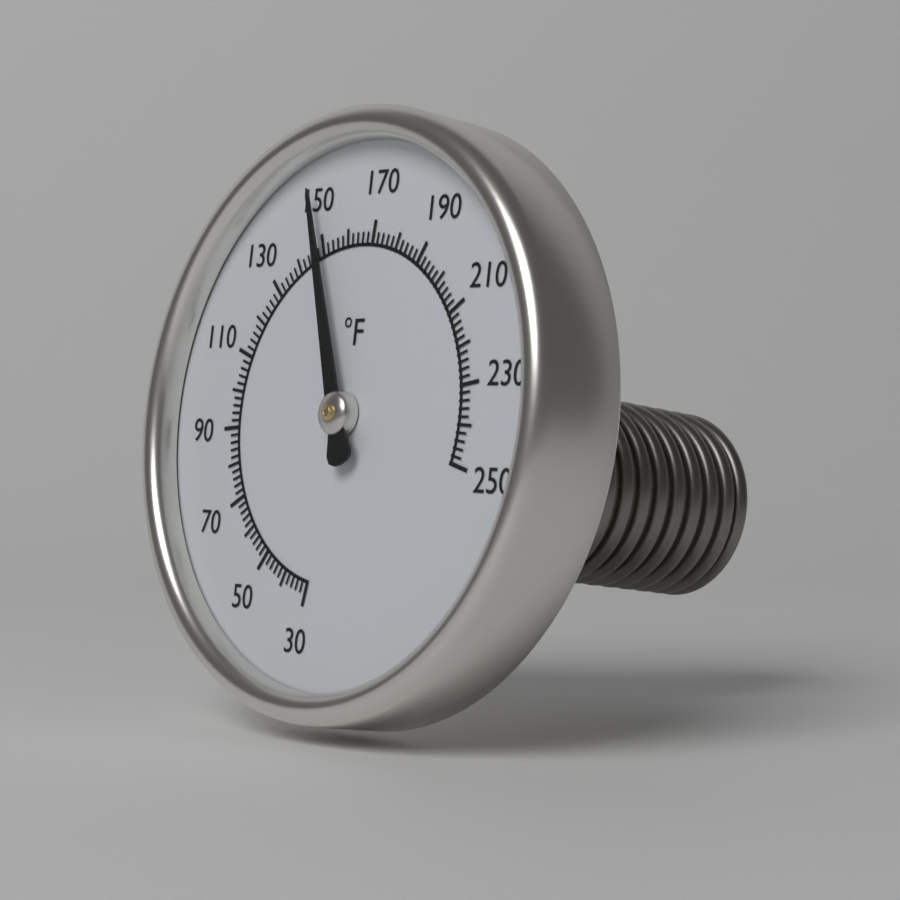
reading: 150 °F
